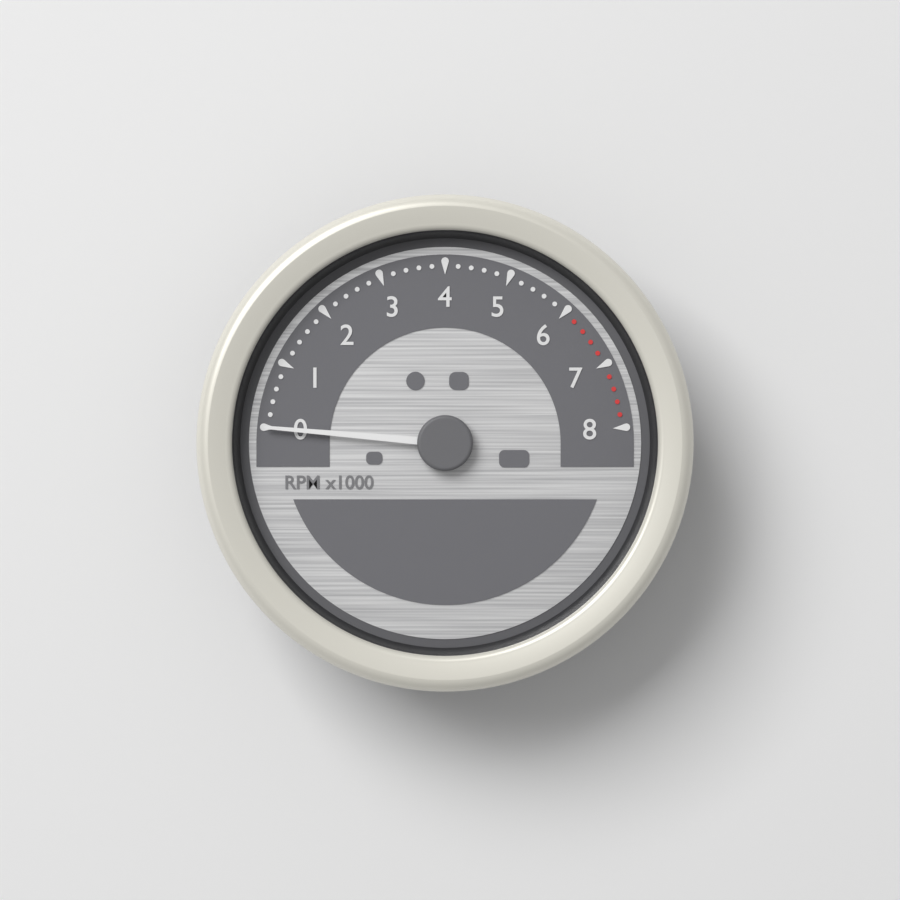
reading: 0 RPM
